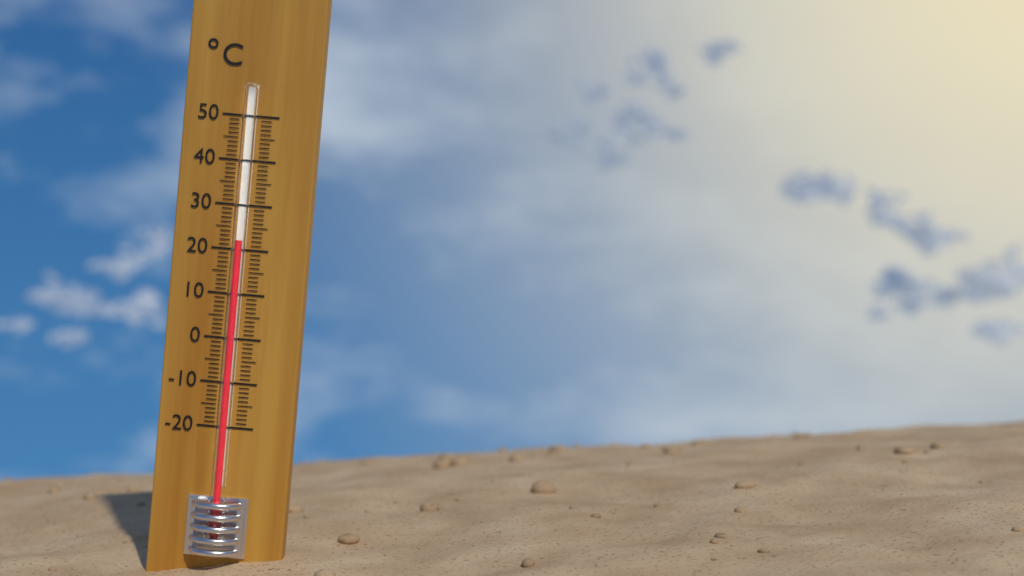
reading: 22 °C
